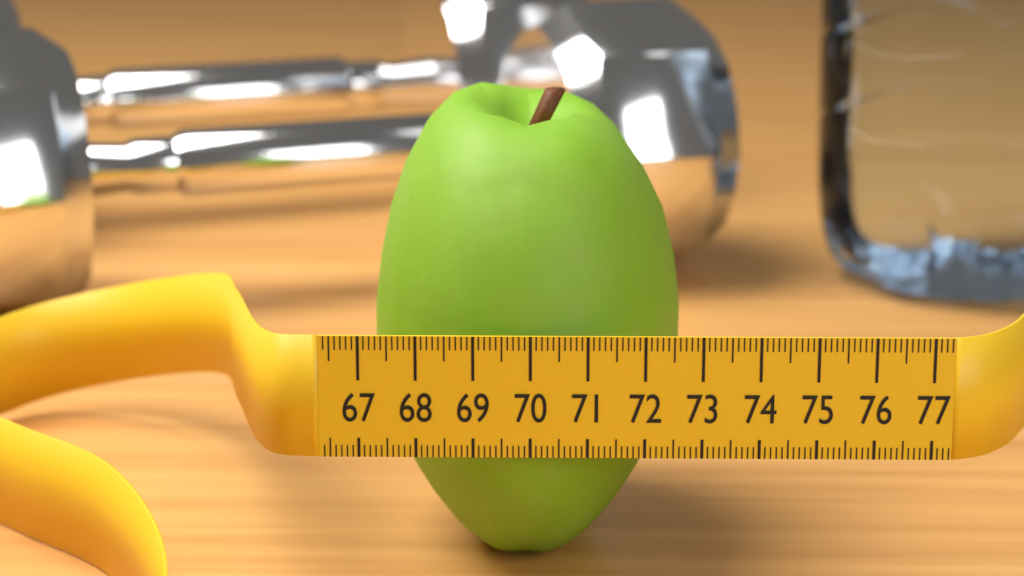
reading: 72.8 (no unit)
